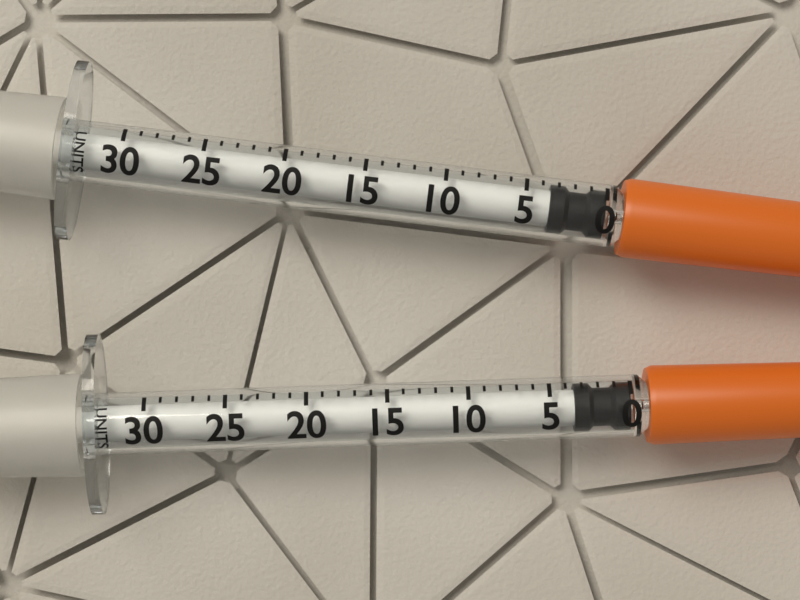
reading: 0 units
